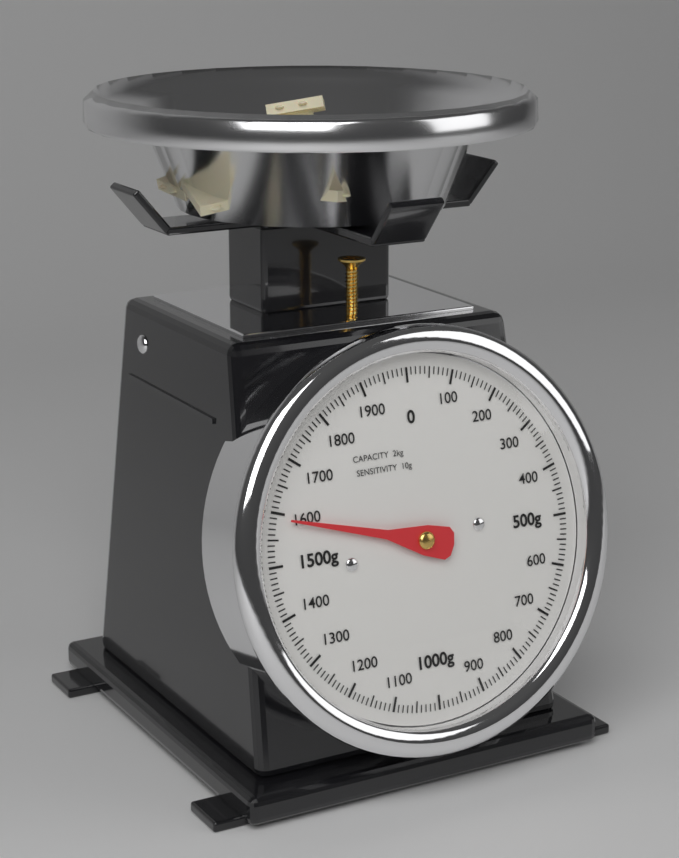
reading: 1590 g
